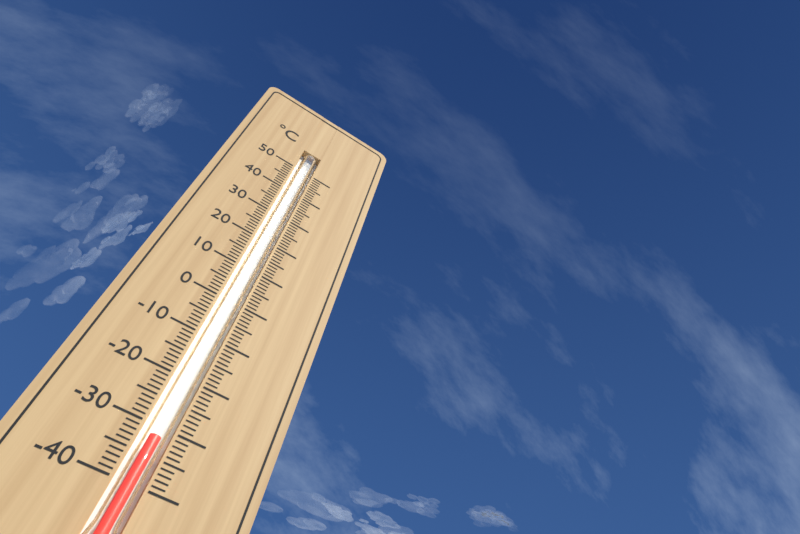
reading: -32 °C
